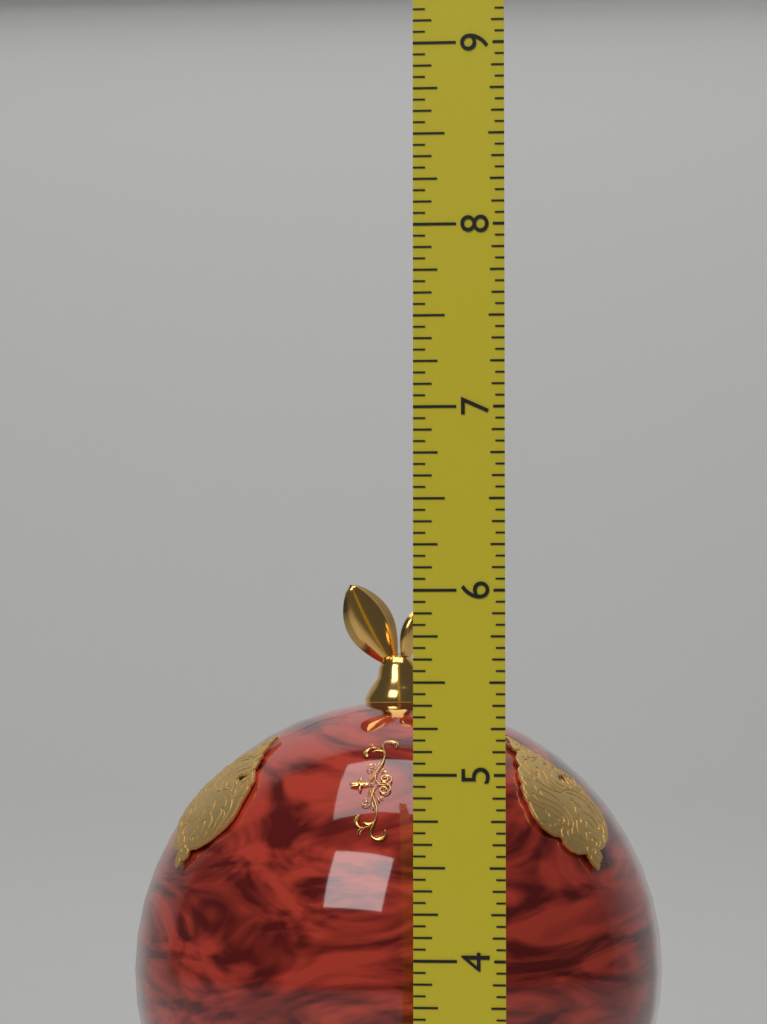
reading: 6.1250 (no unit)
